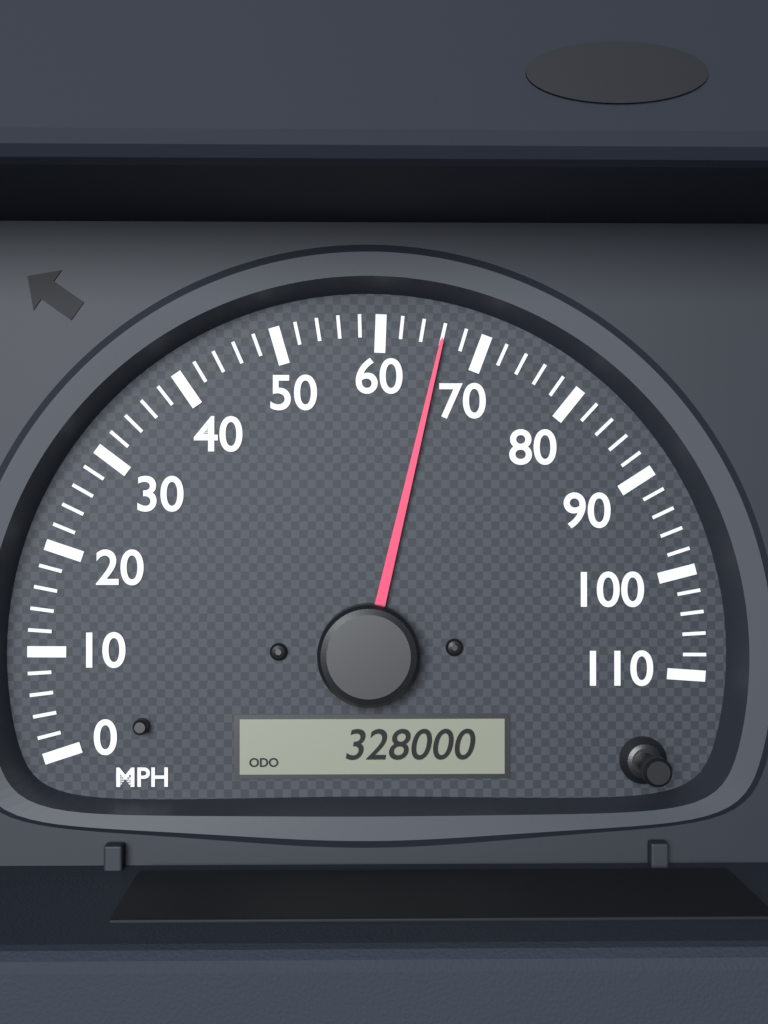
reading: 66 MPH
